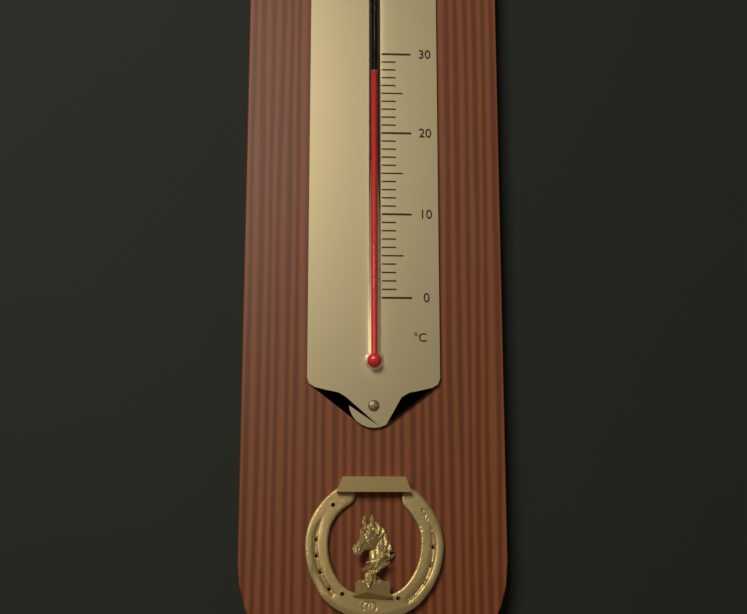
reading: 27 °C
